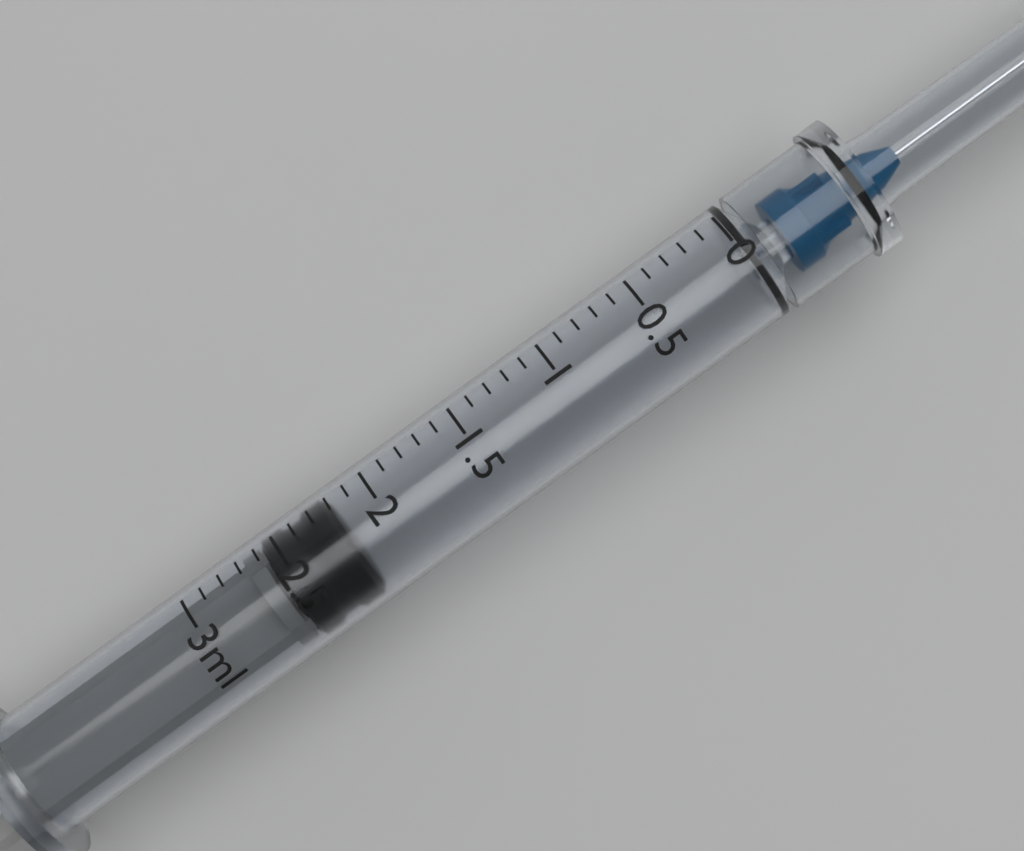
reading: 2.2 ml
